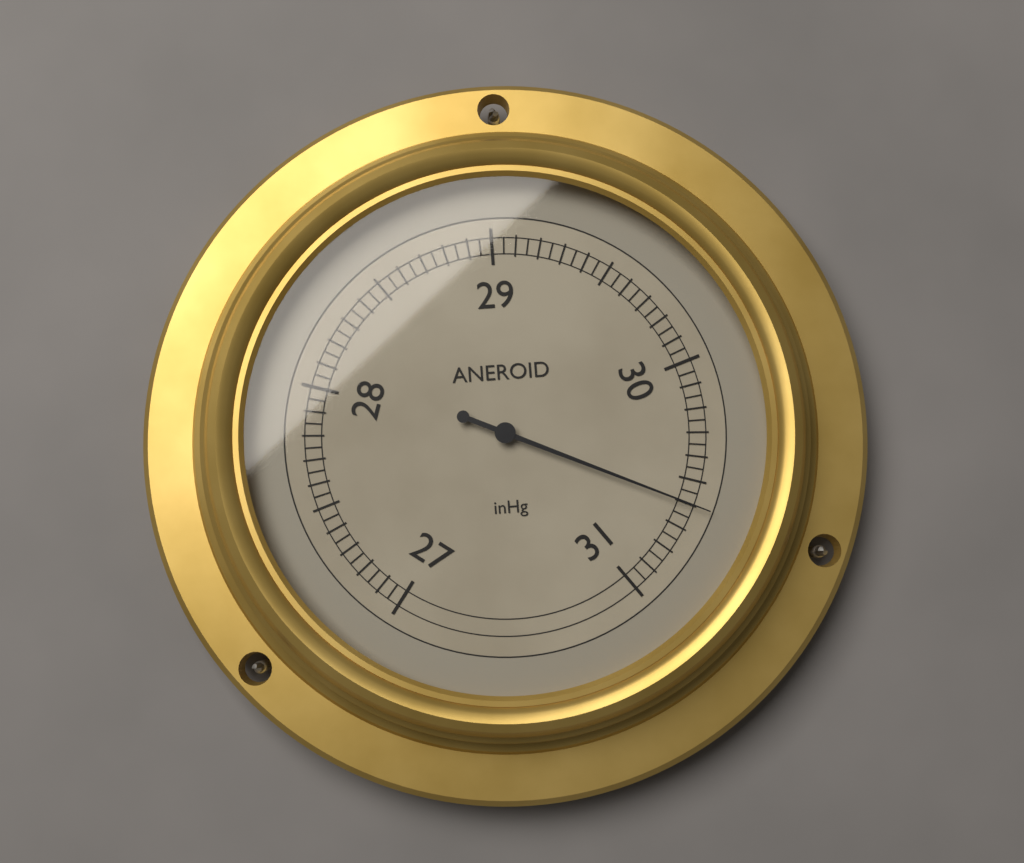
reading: 30.60 inHg
